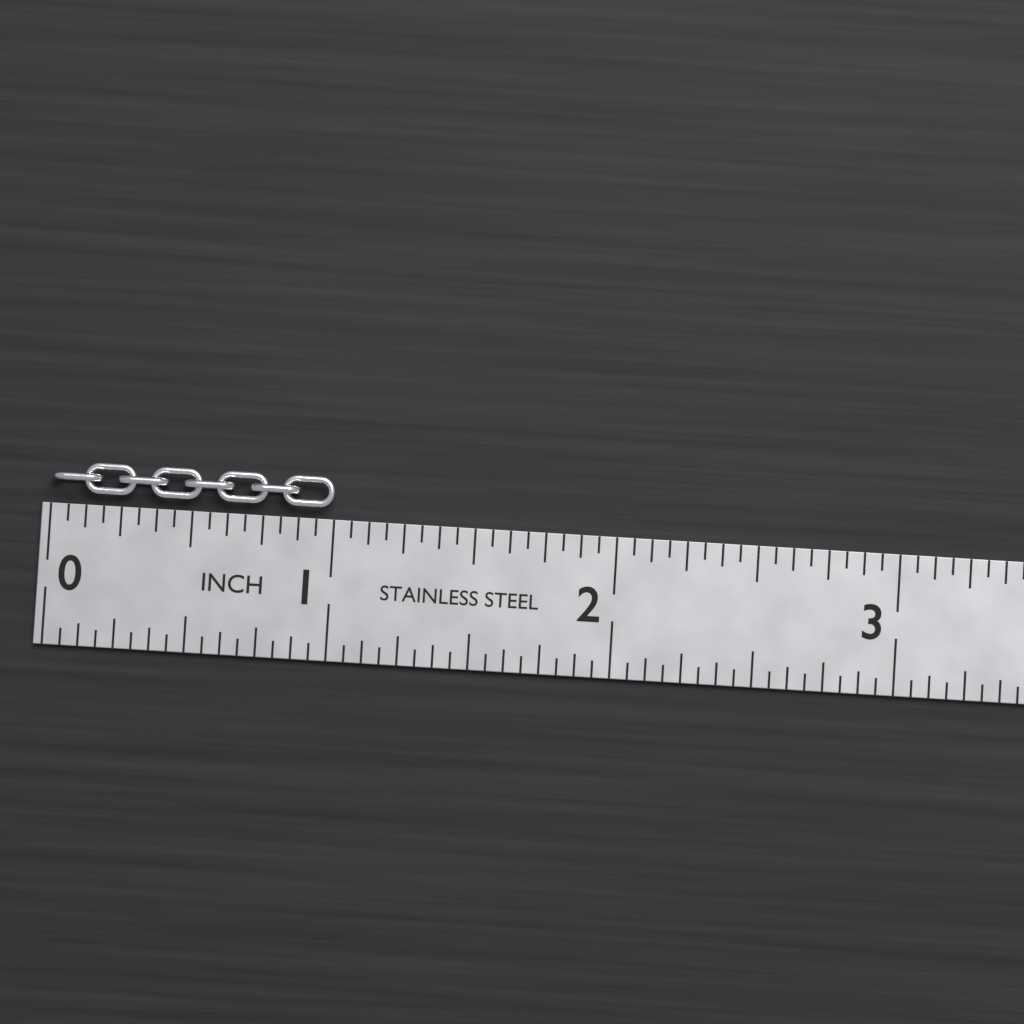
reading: 1.0000 in
